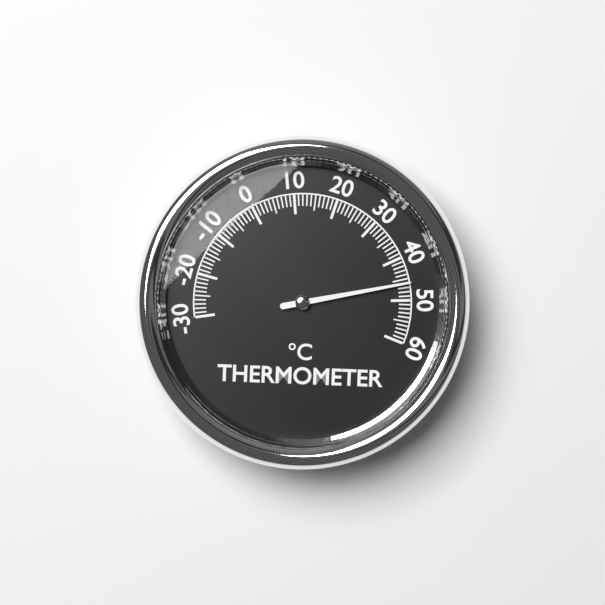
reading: 46 °C
